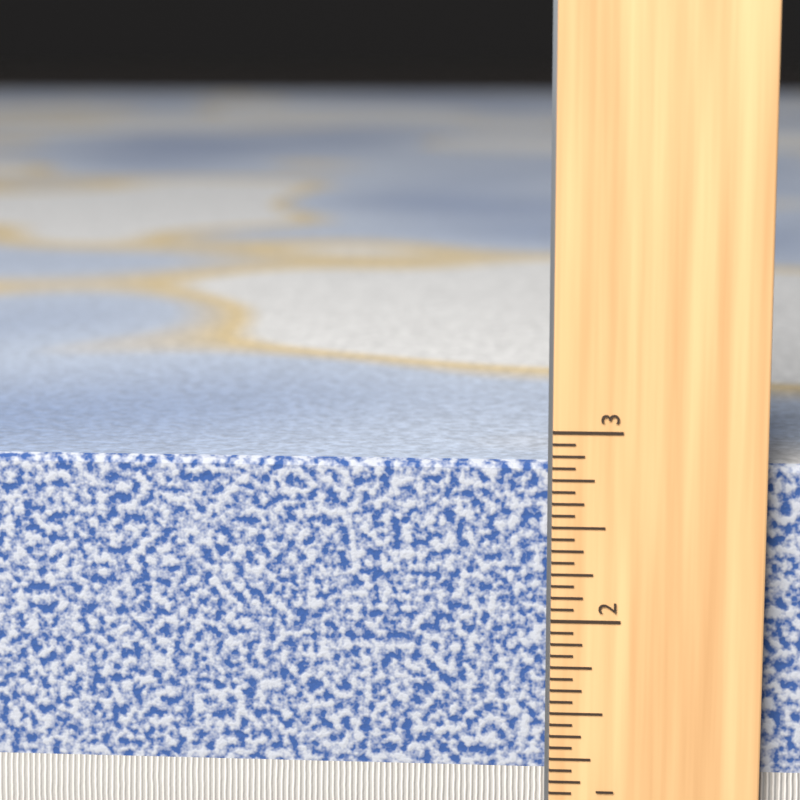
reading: 2.8125 in
